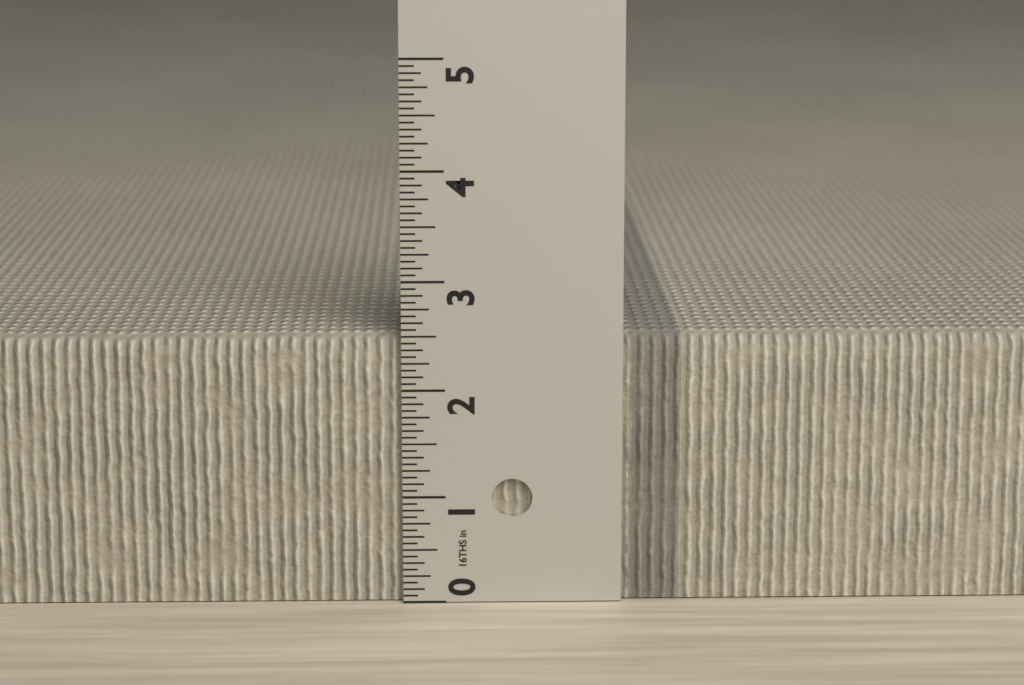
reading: 2.5000 in
